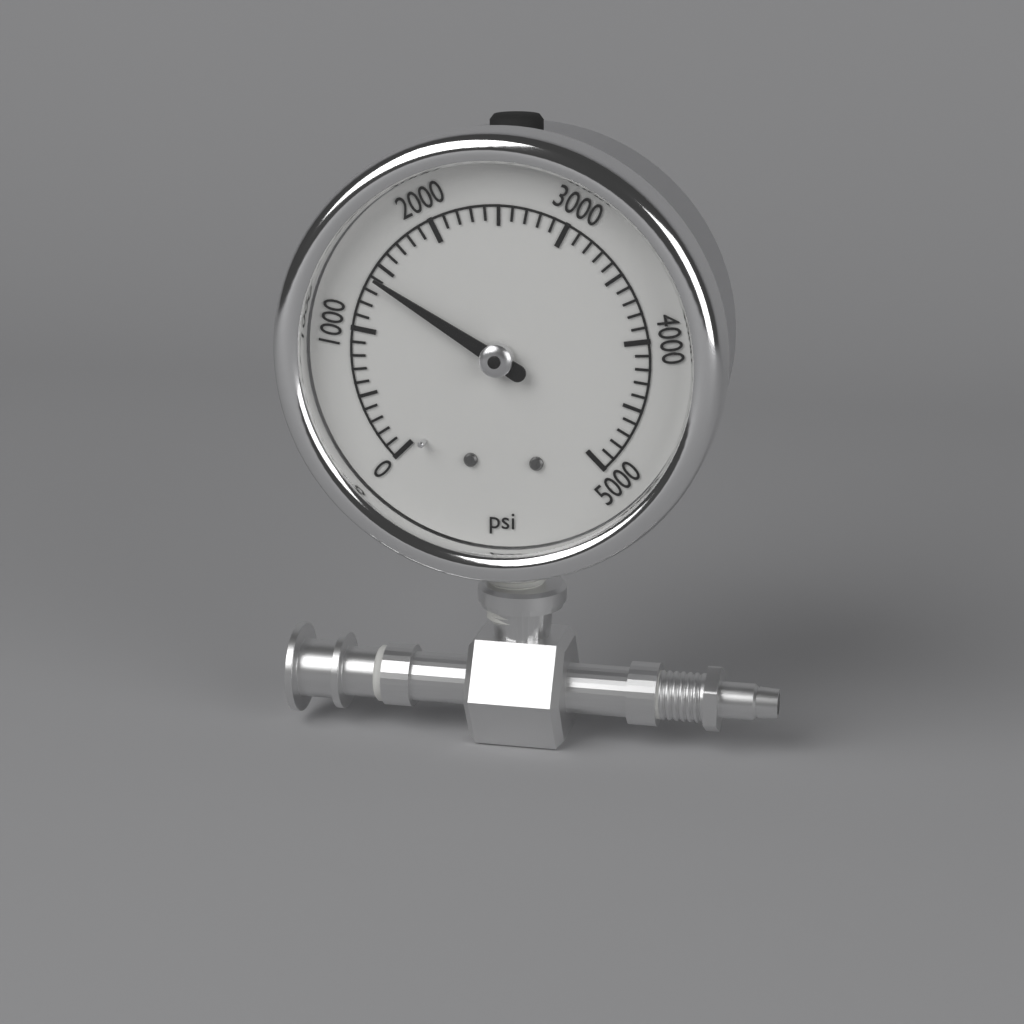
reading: 1400 psi
